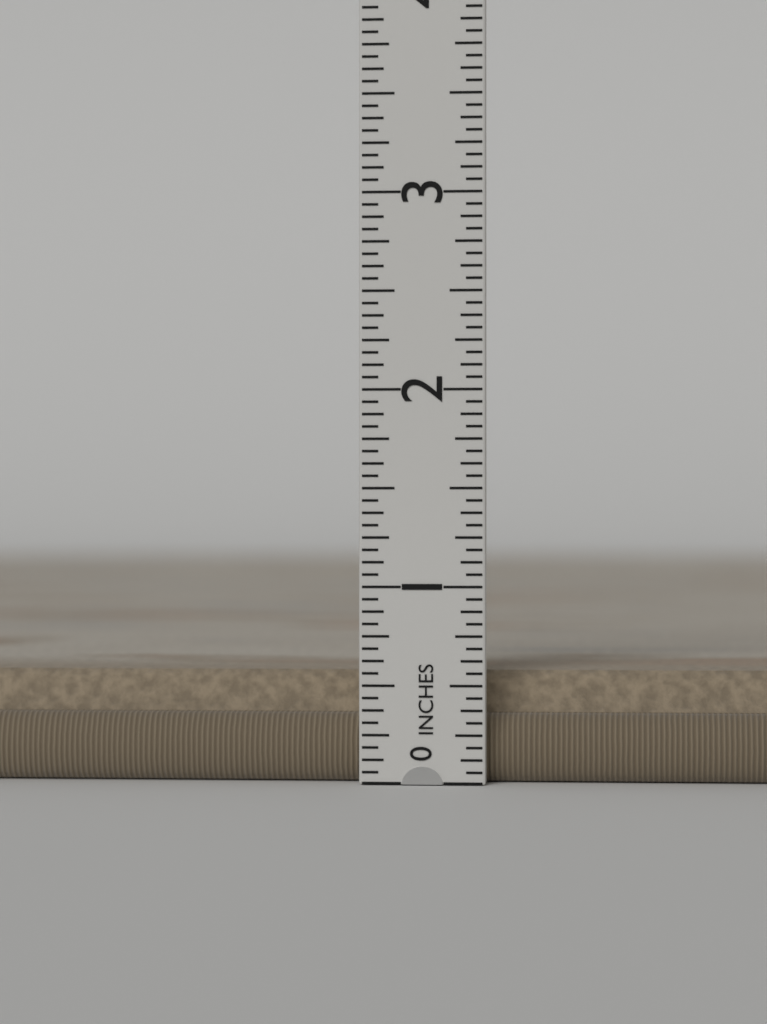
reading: 0.5625 in
